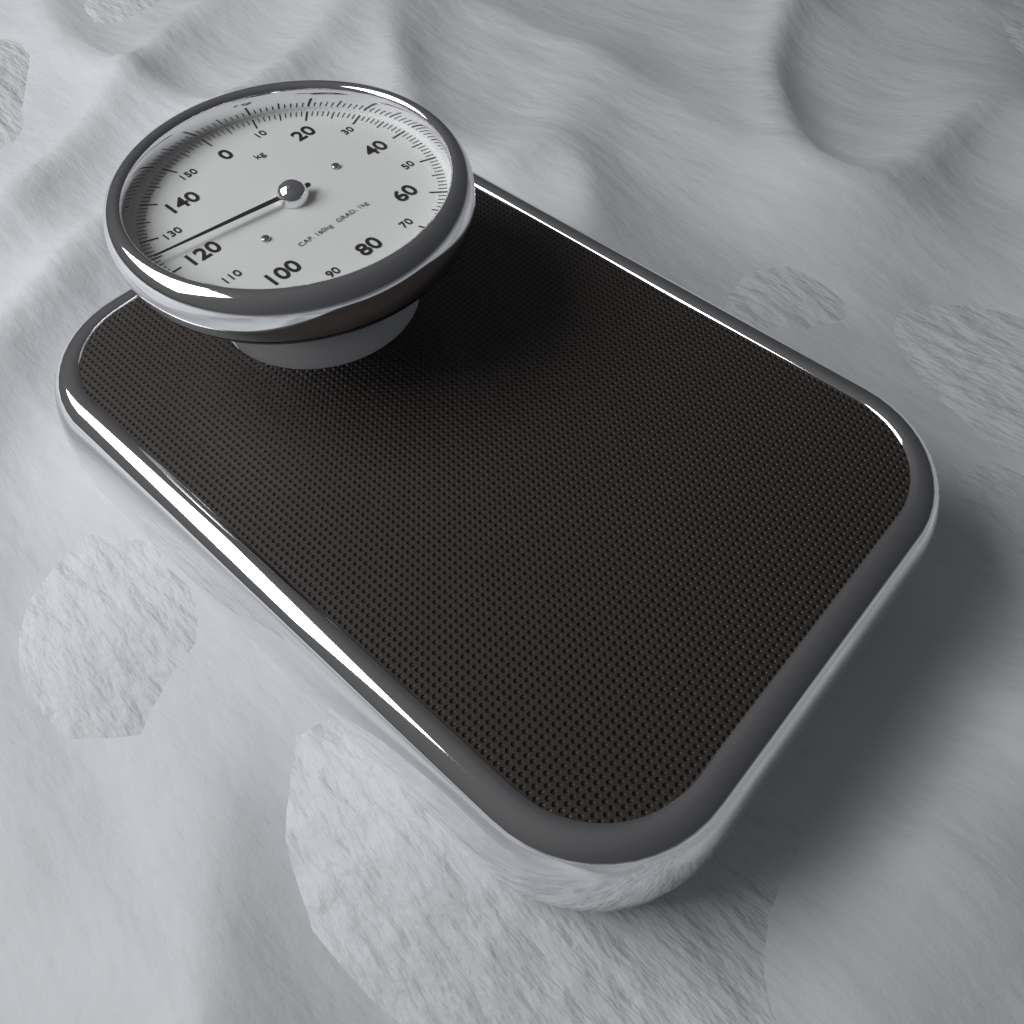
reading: 124 kg
